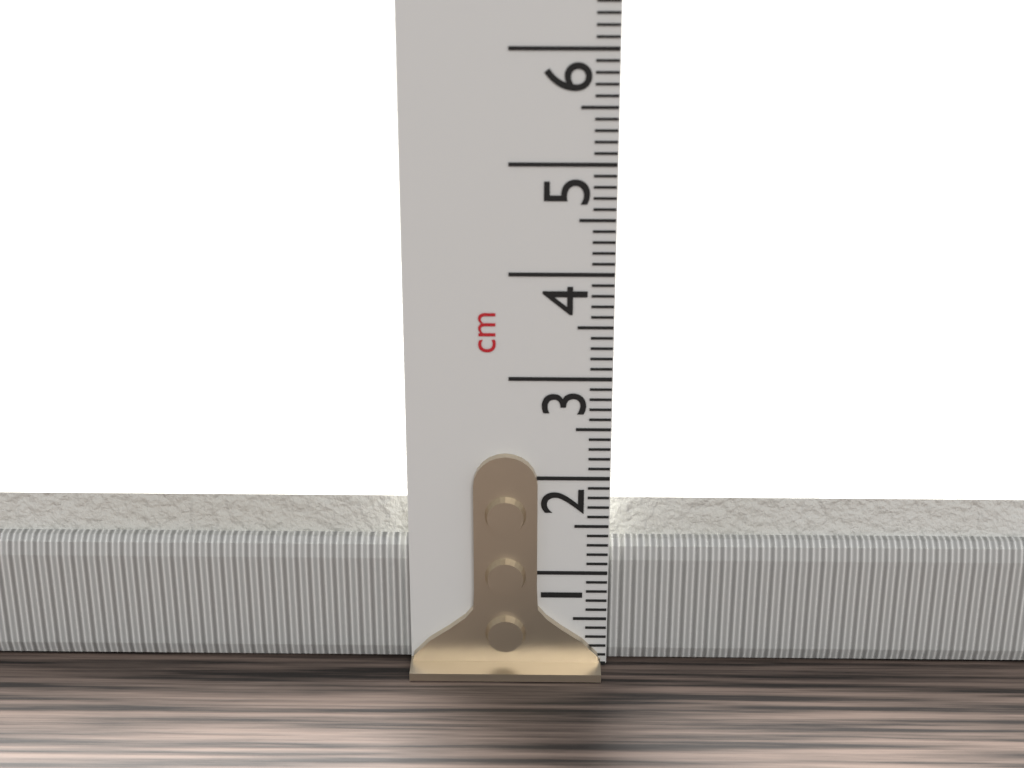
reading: 1.7 cm
